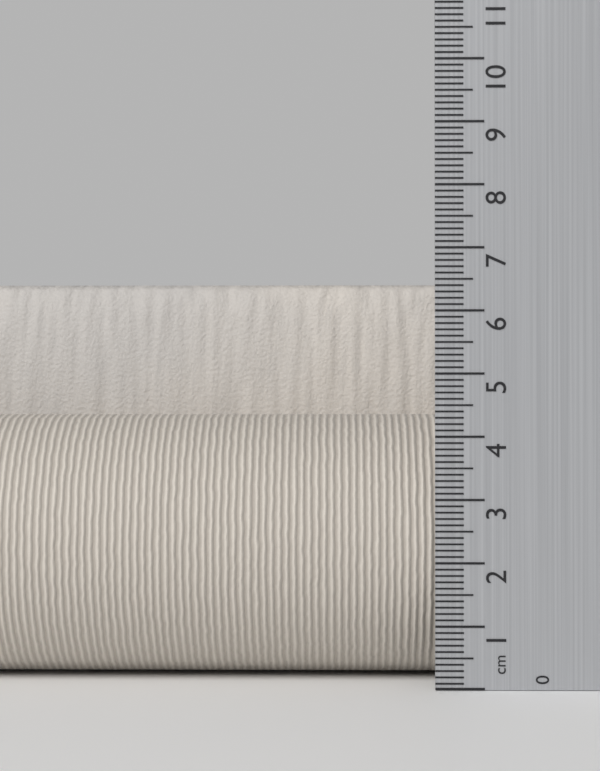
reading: 6.7 cm
